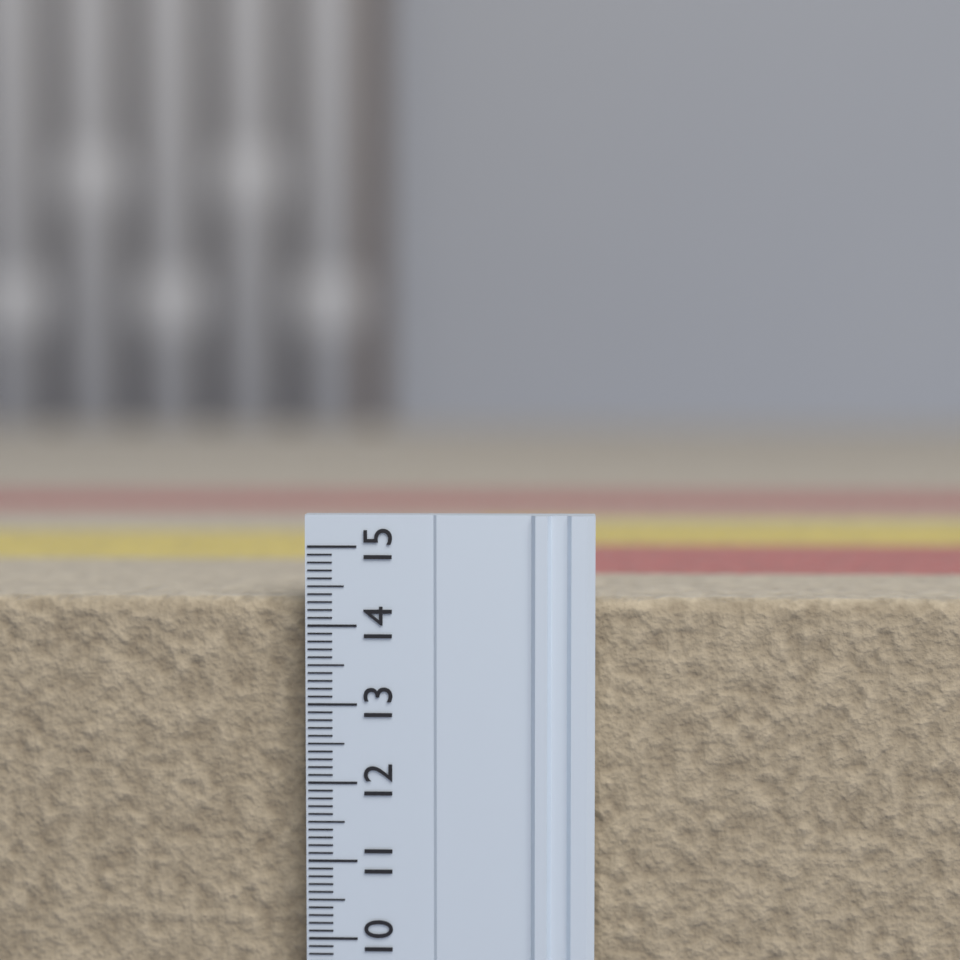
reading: 14.3 (no unit)
